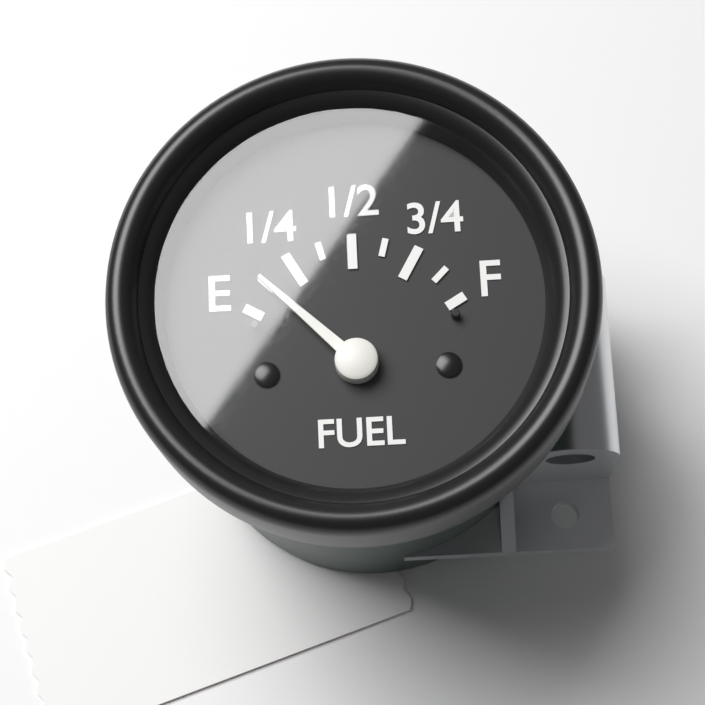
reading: 0.125 (no unit)
